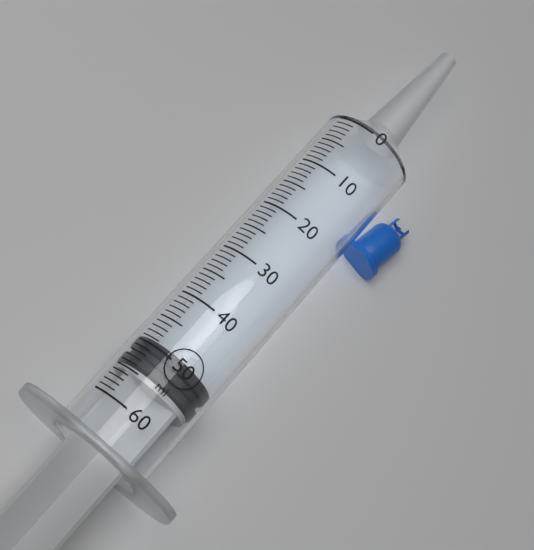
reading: 49 ml
